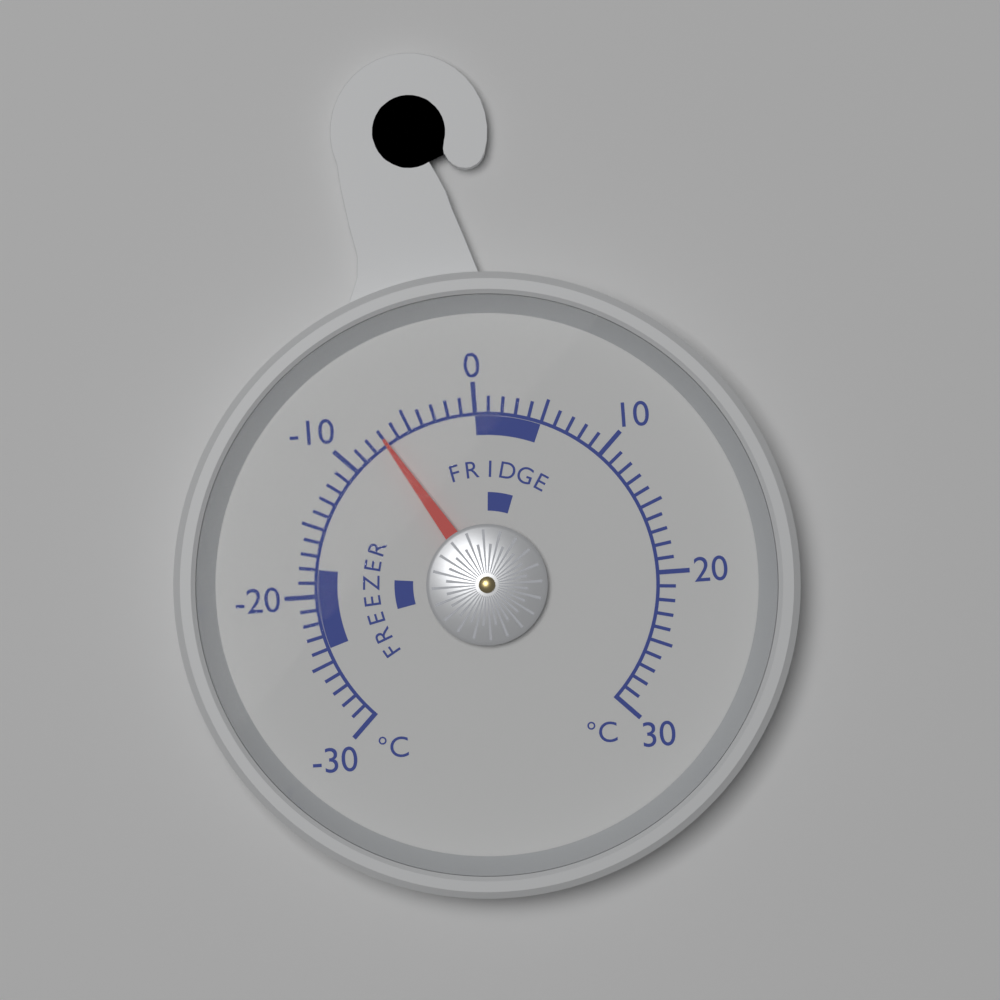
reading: -7 °C
